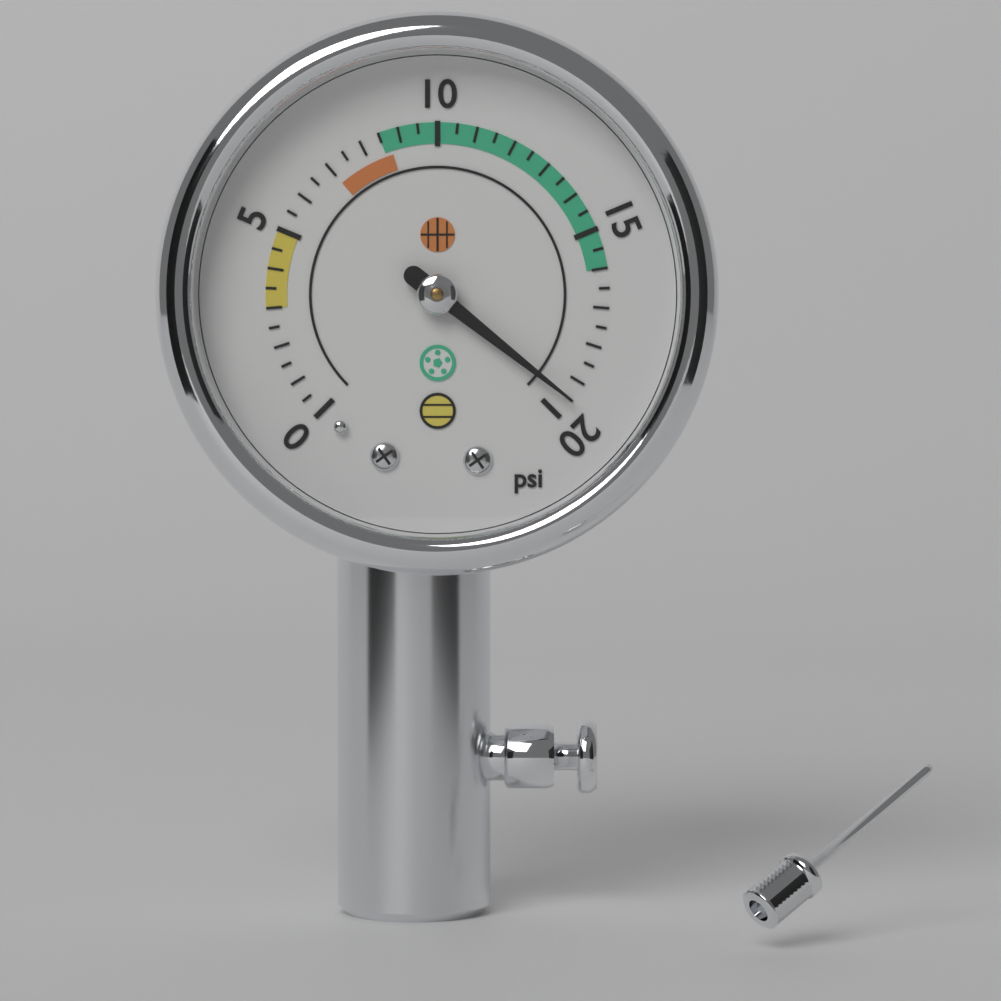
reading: 19.5 psi
